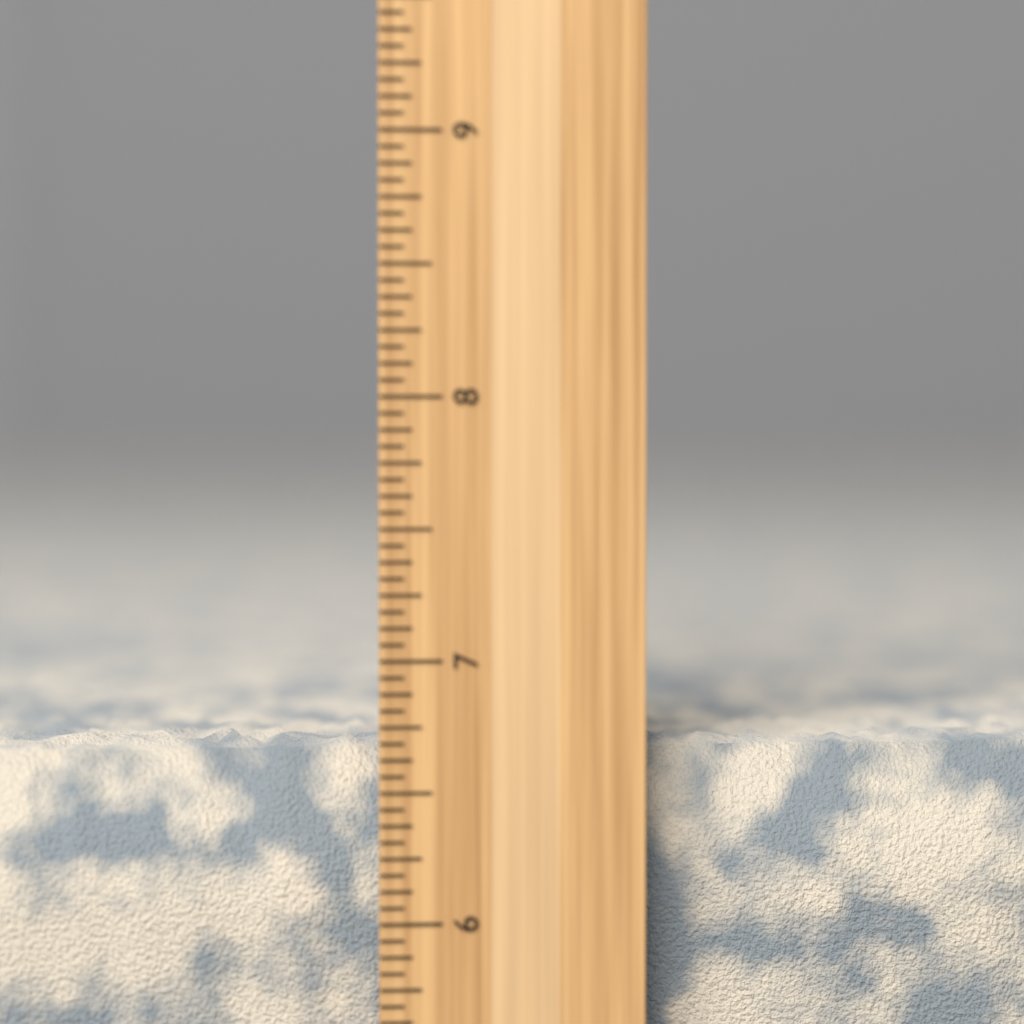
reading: 6.6875 inch
